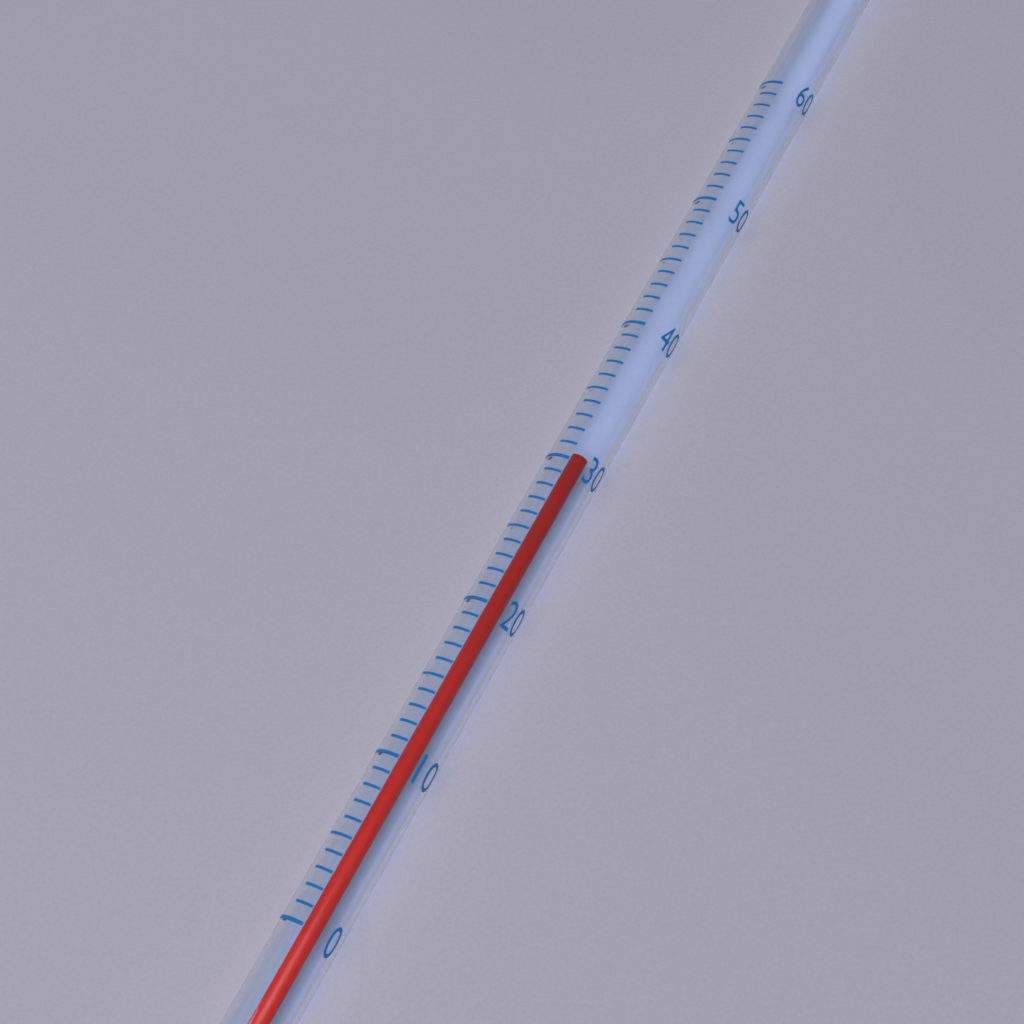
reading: 31 (no unit)
